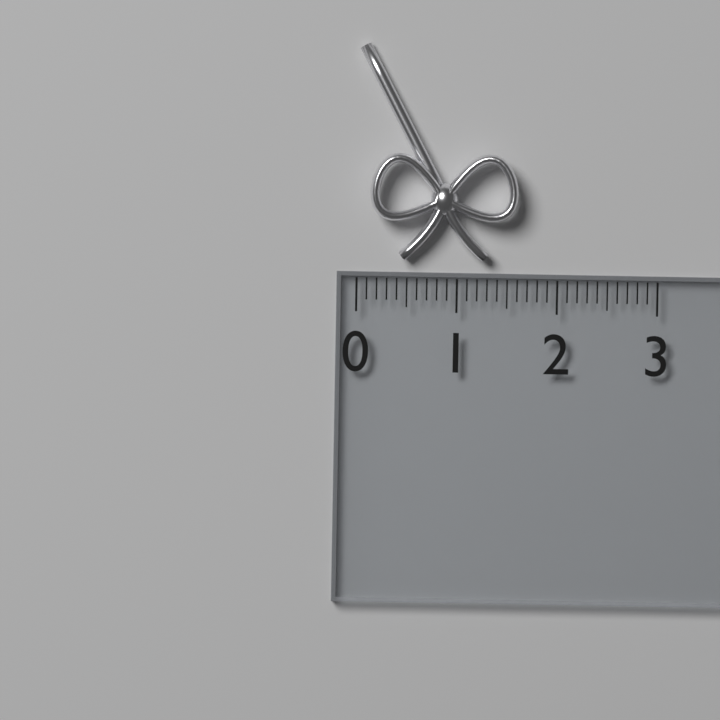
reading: 1.6 (no unit)
